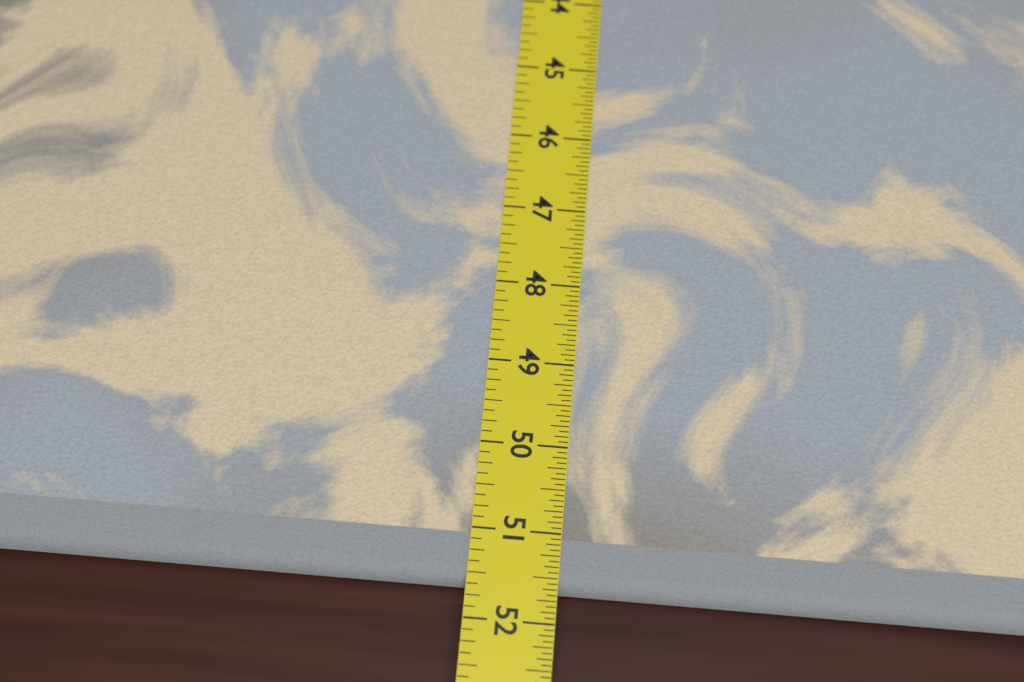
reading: 51.6250 in
